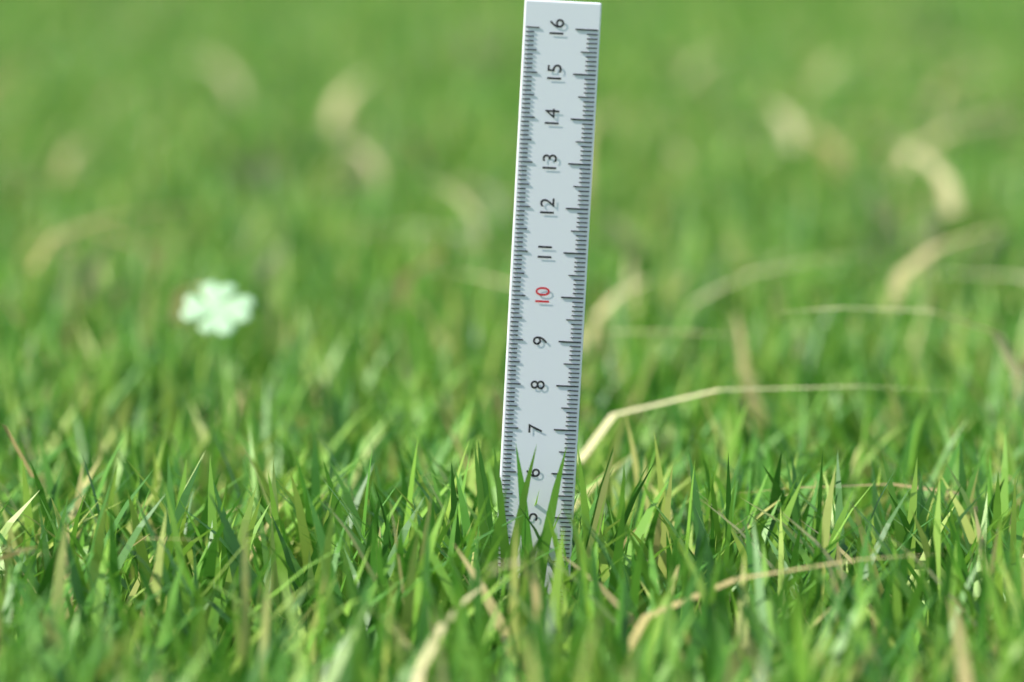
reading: 6.8 (no unit)
